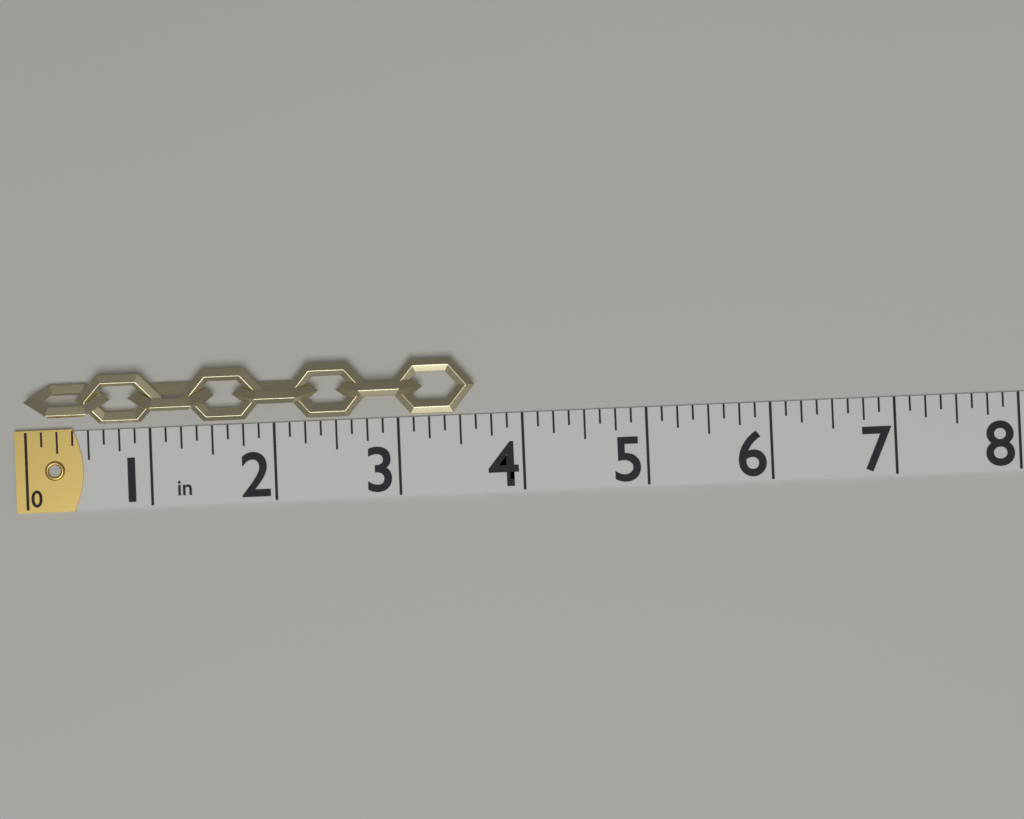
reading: 3.625 in
